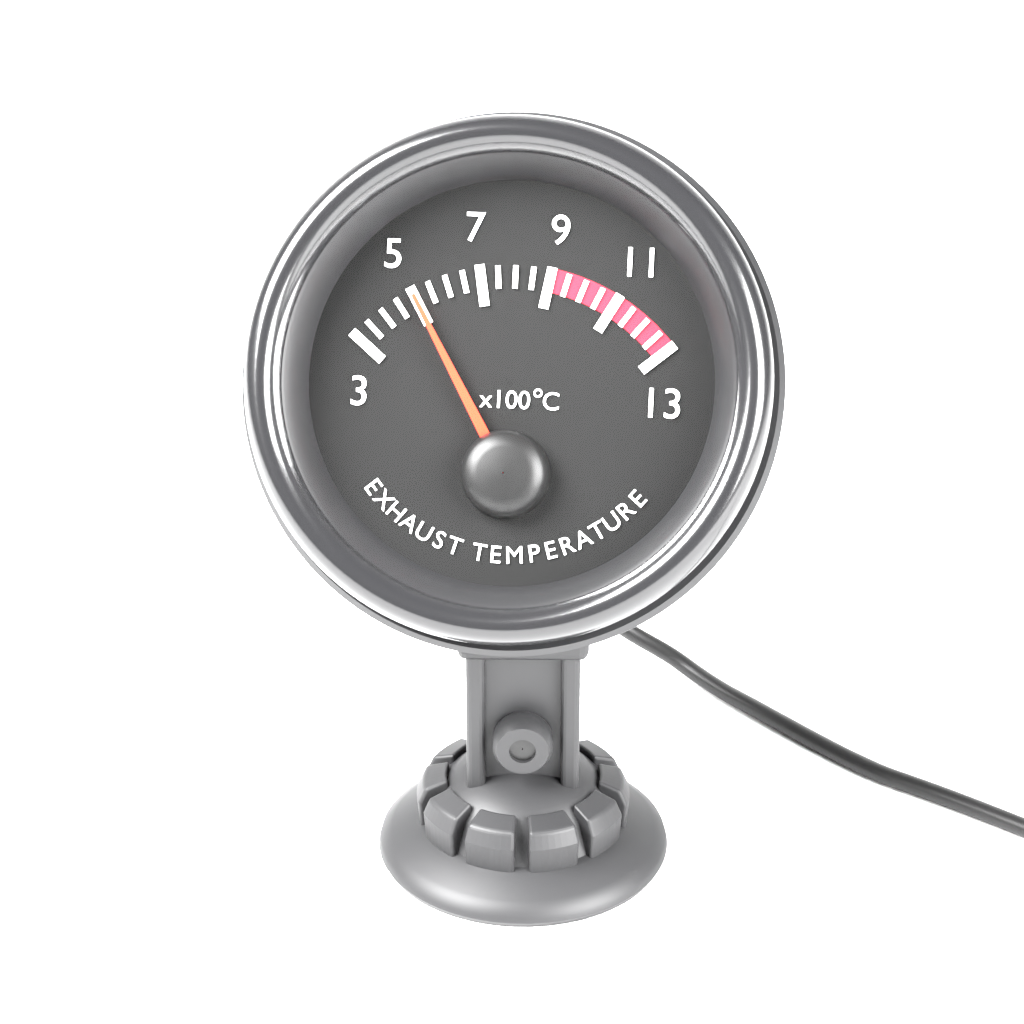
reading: 5.0 x100°C
